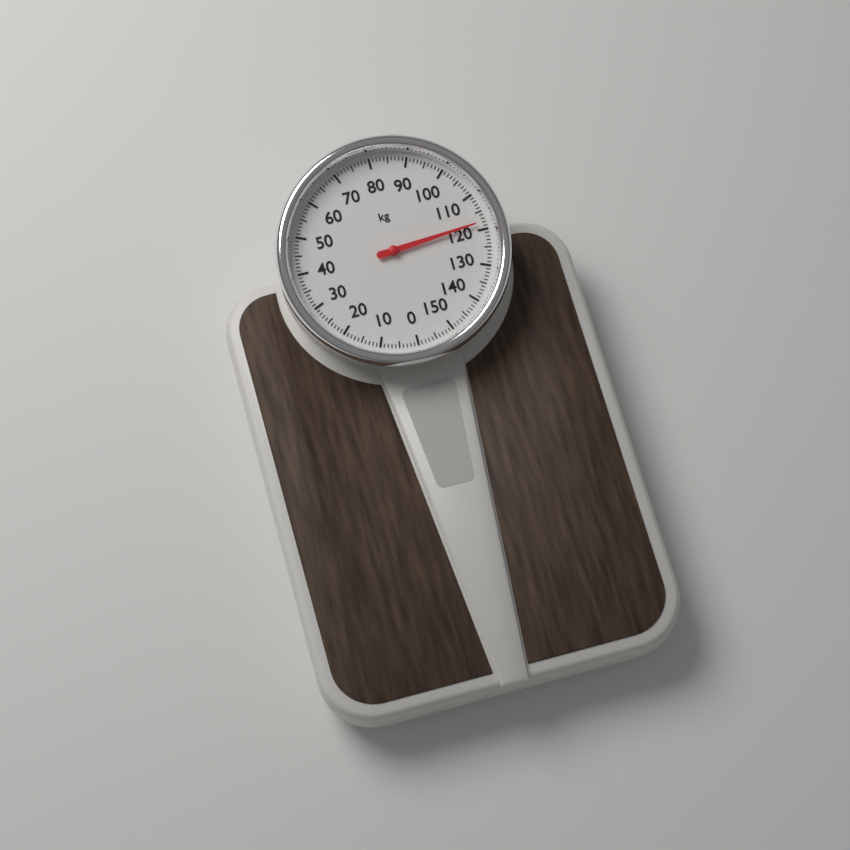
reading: 118 kg
